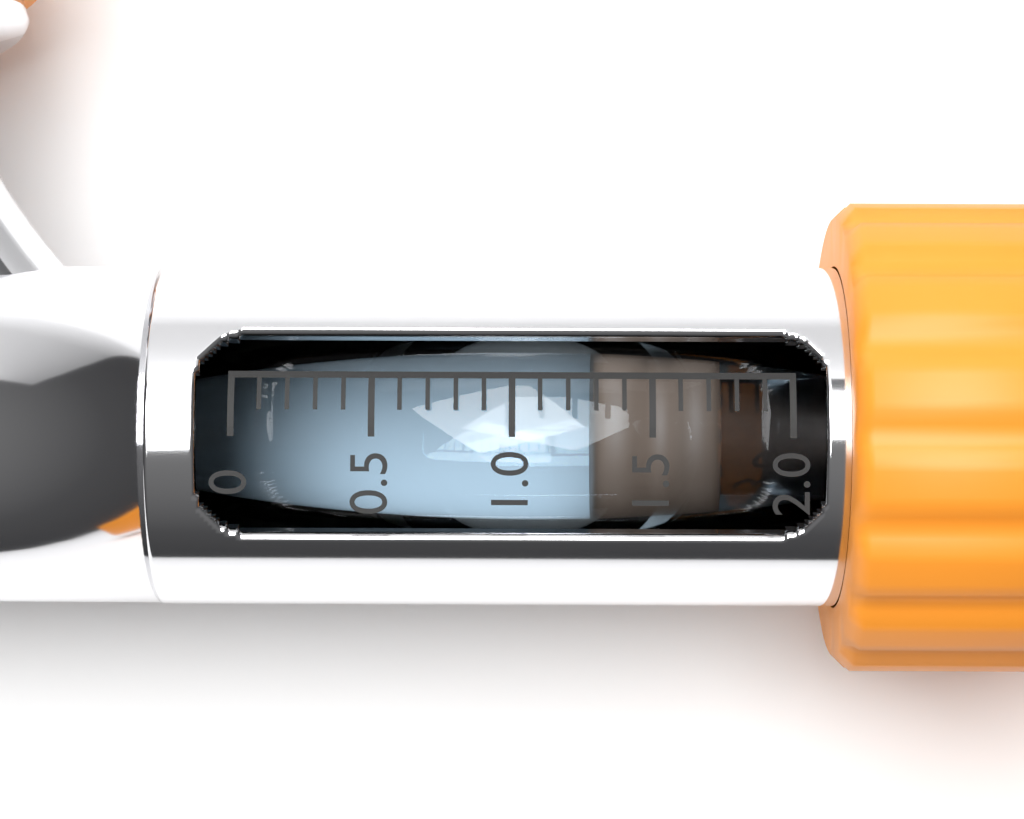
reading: 1.3 (no unit)
